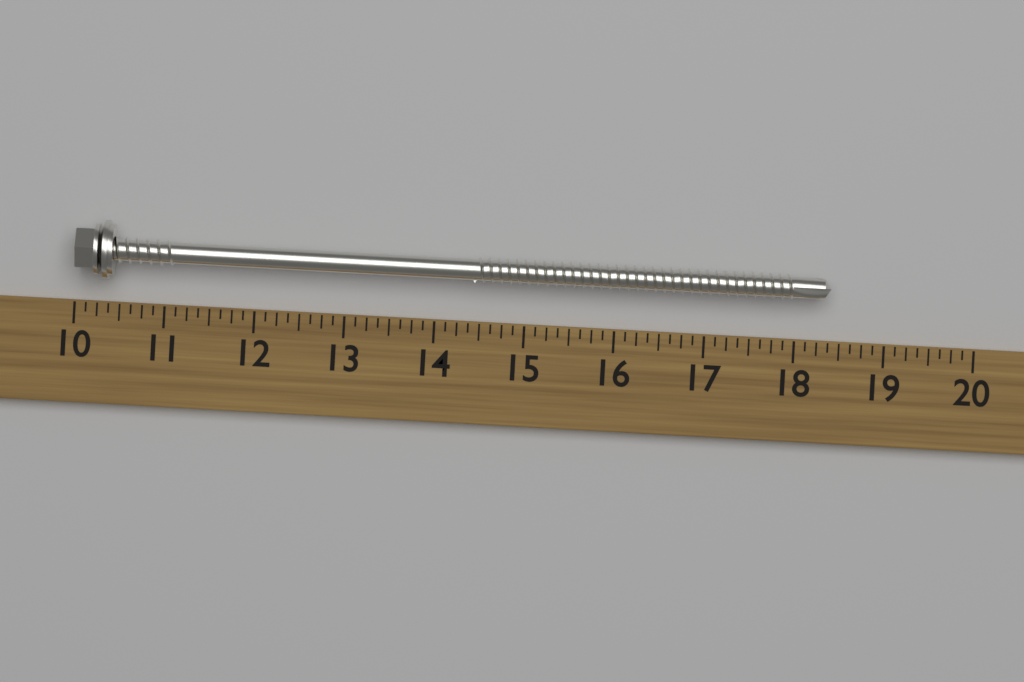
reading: 18.375 (no unit)
